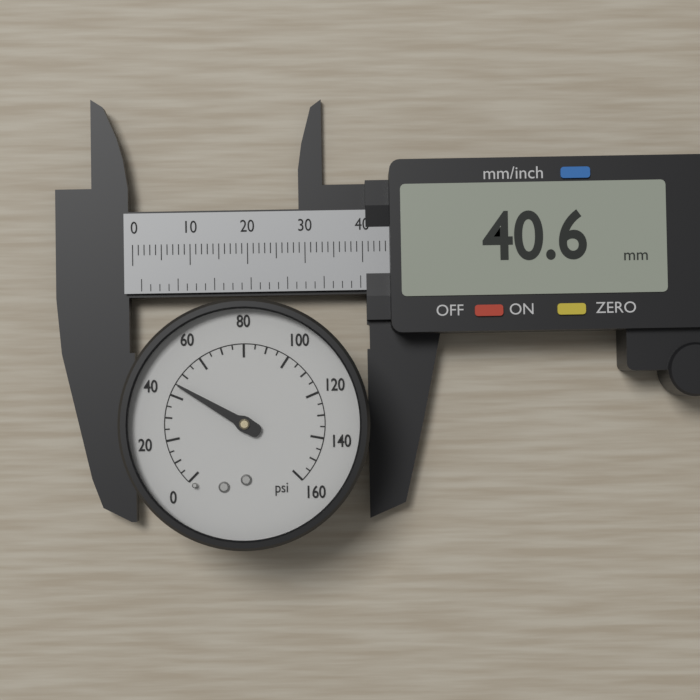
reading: 45 psi
